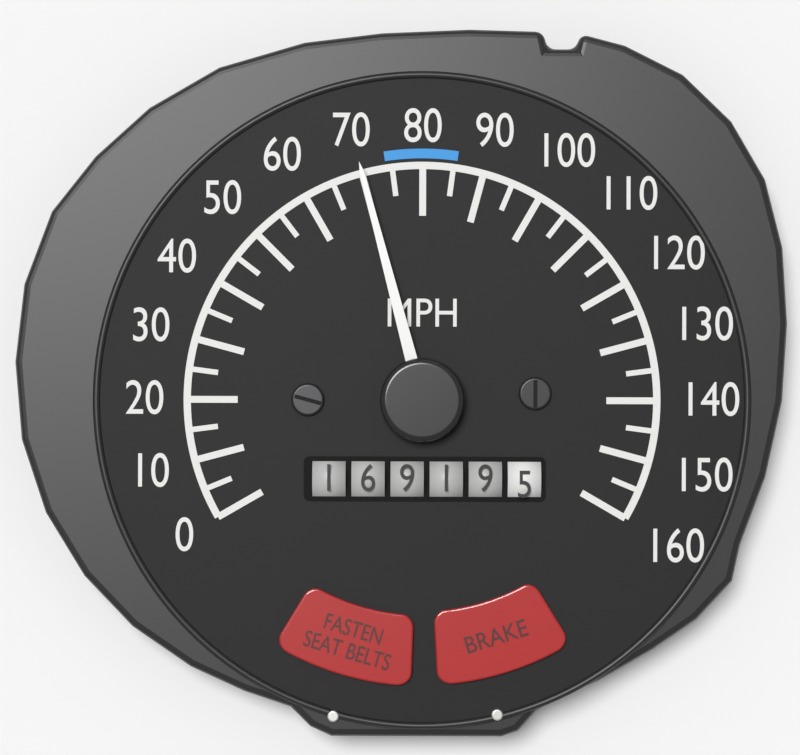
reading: 70 MPH
